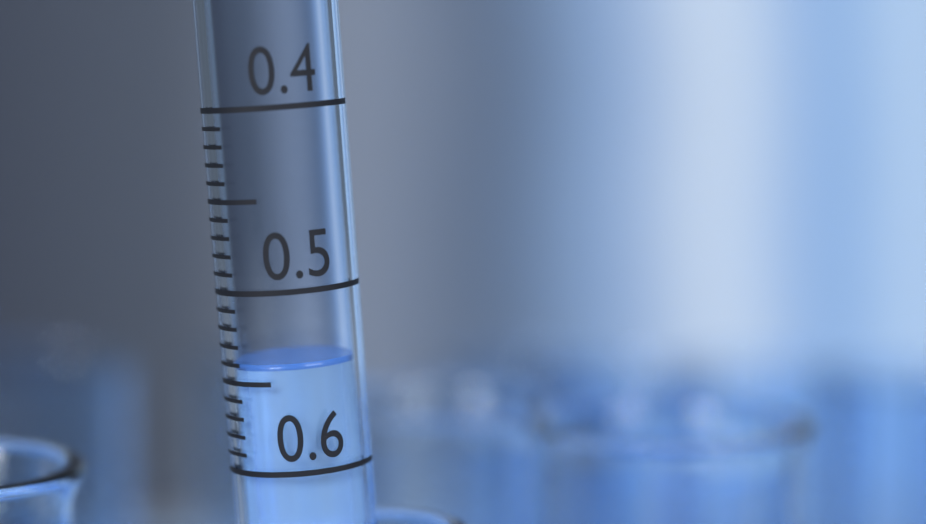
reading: 0.54 (no unit)
